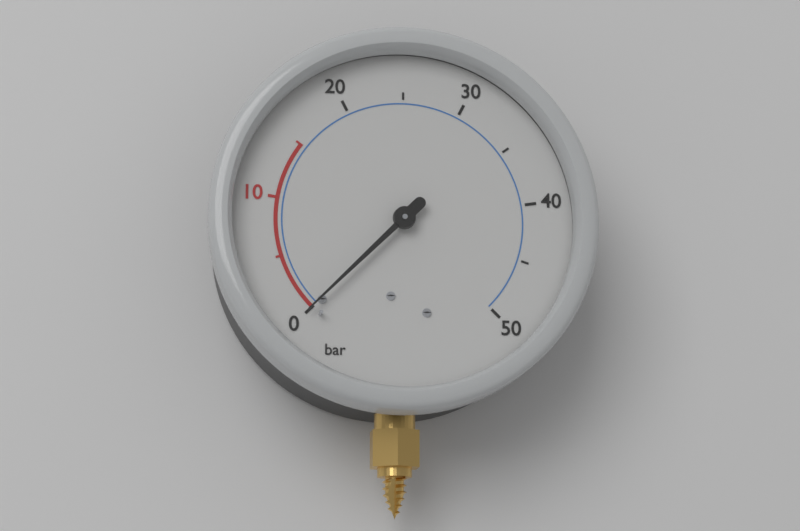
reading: 0 bar
